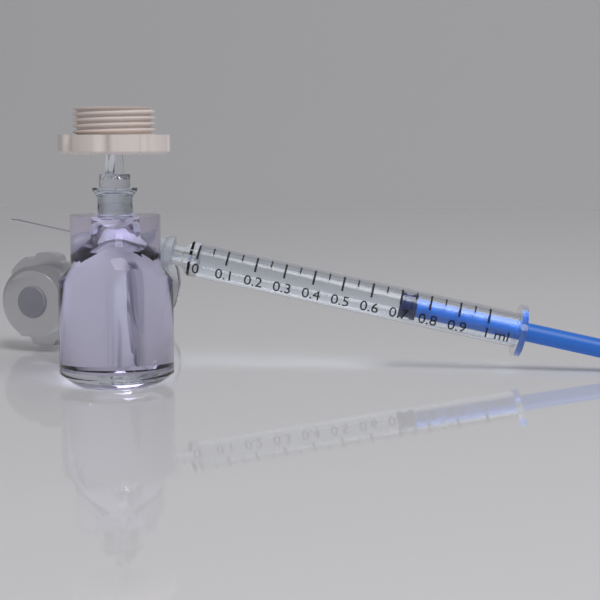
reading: 0.70 ml
